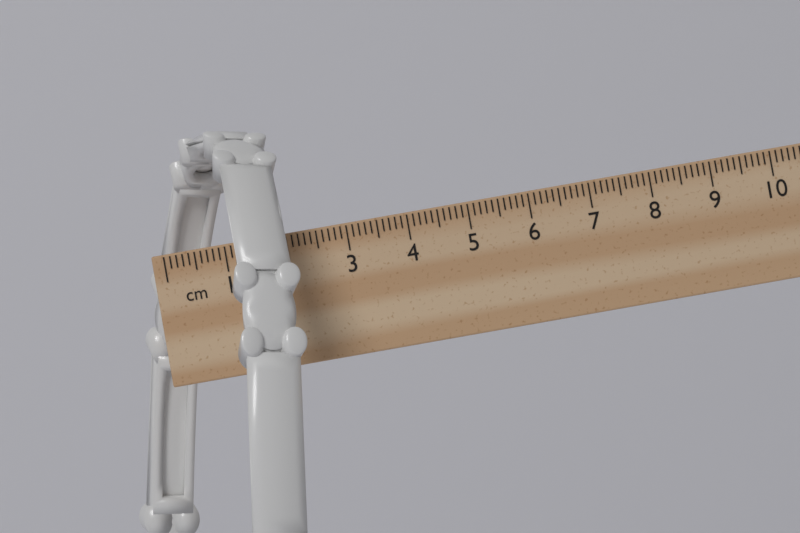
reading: 2.2 cm
